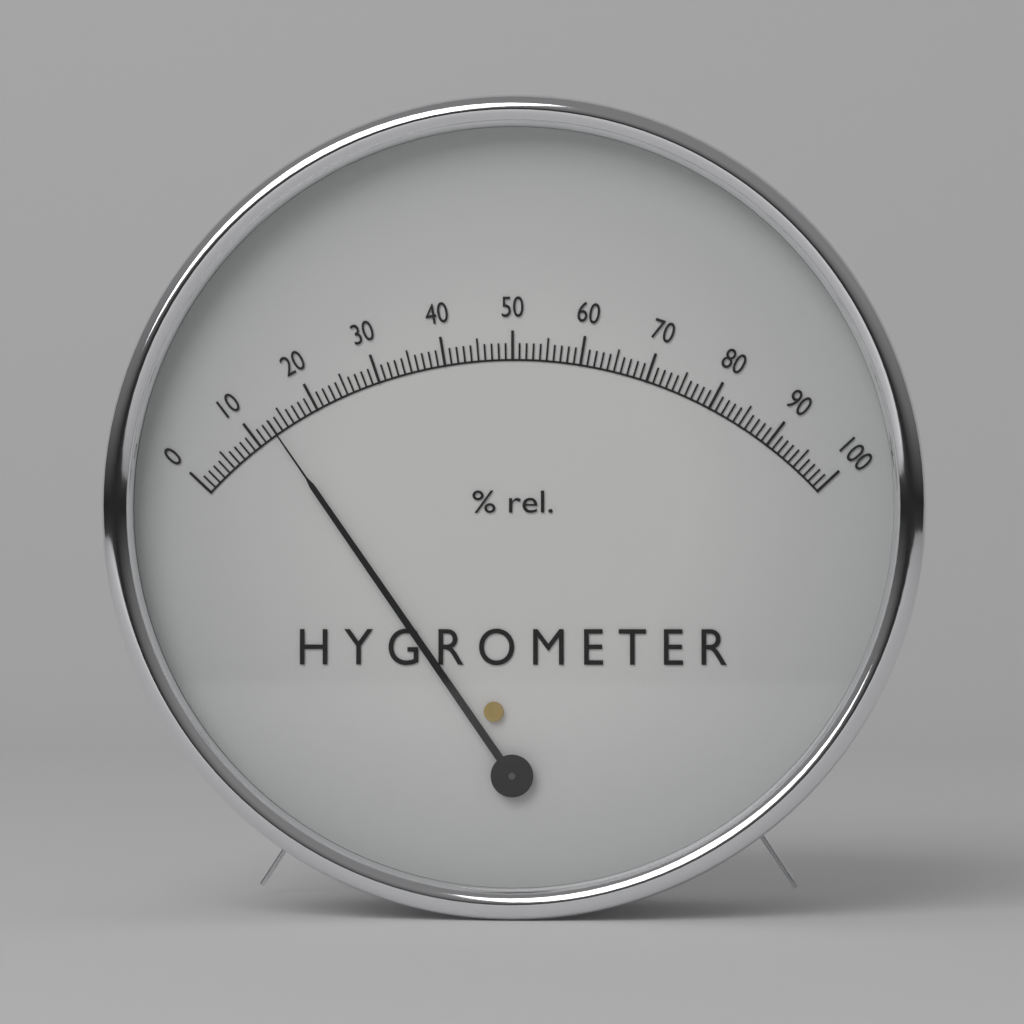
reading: 13 %
